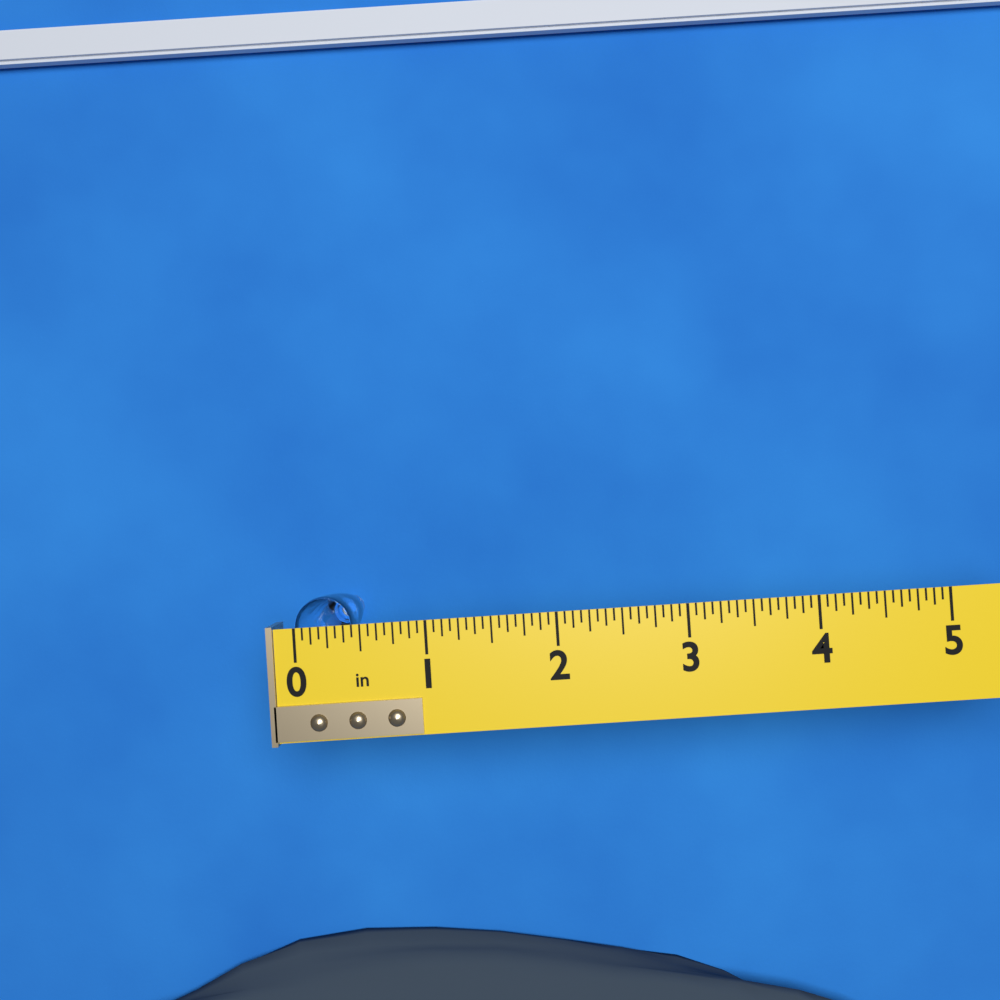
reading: 0.4375 in
